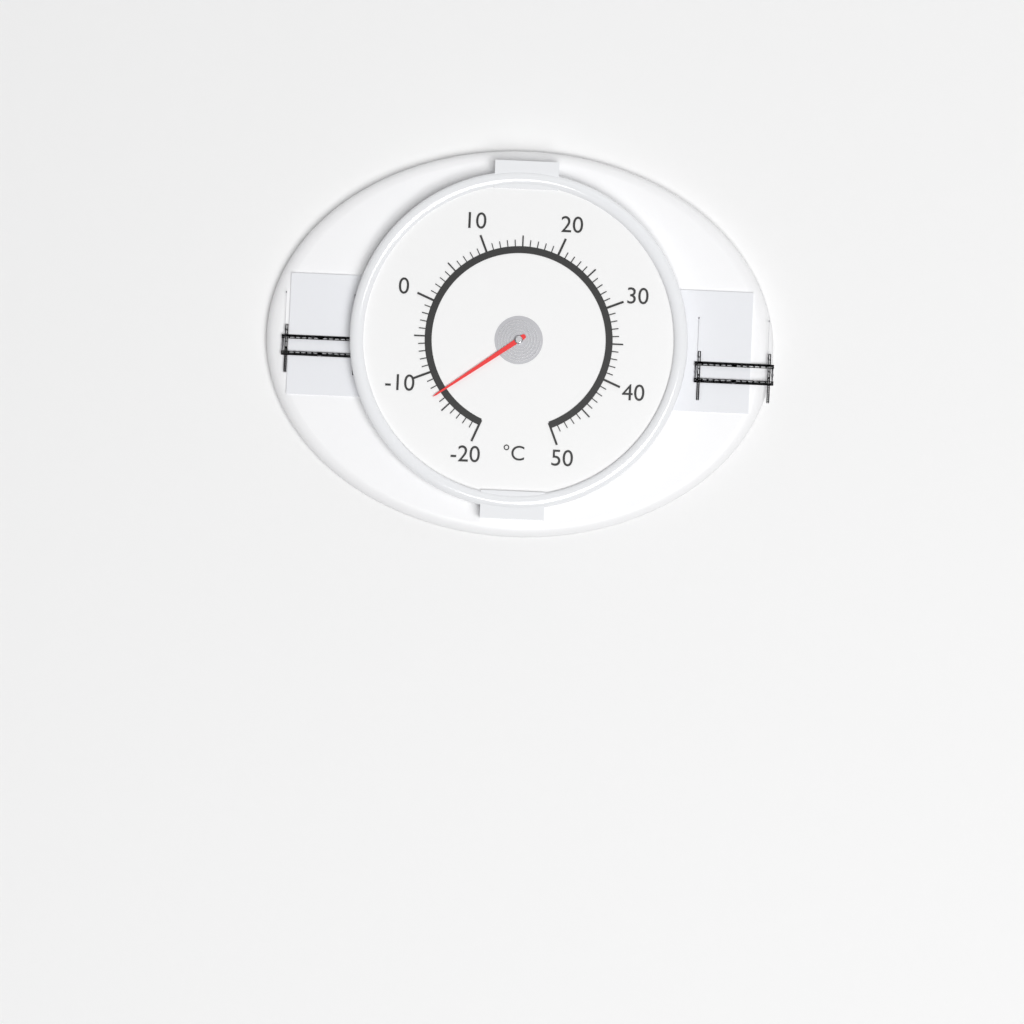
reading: -13 °C
